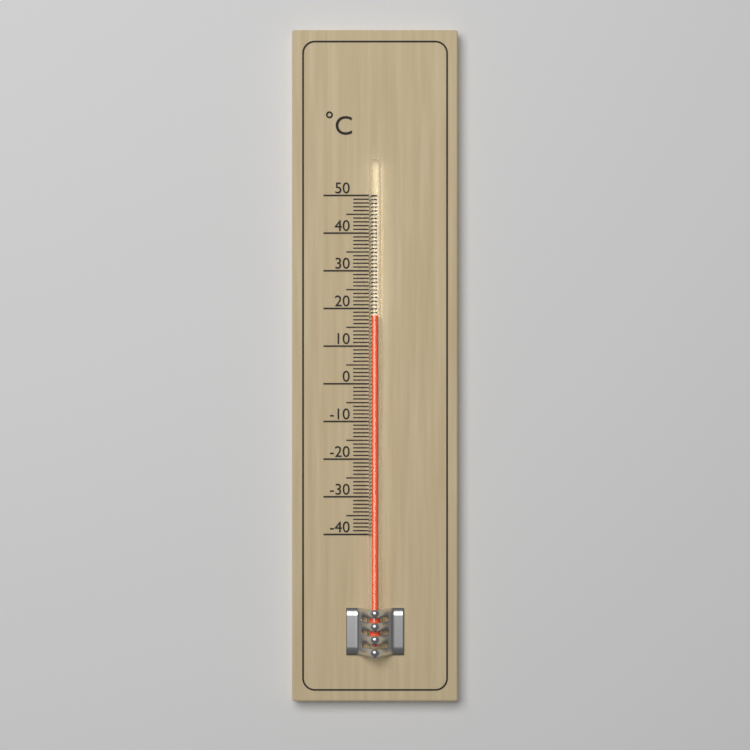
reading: 18 °C
